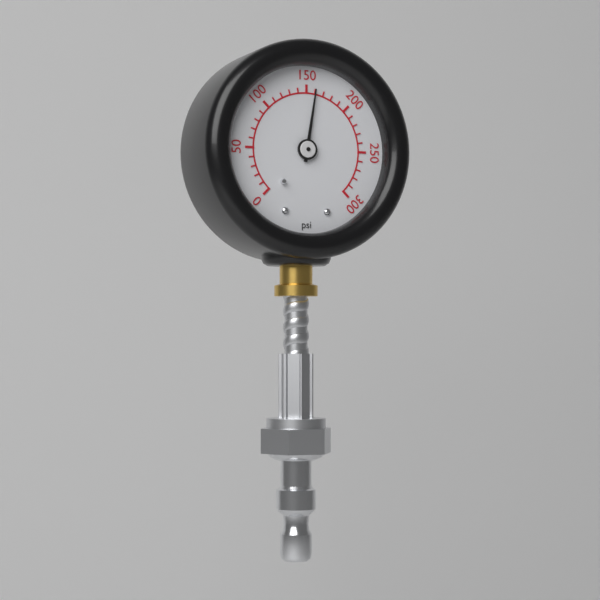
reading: 160 psi
